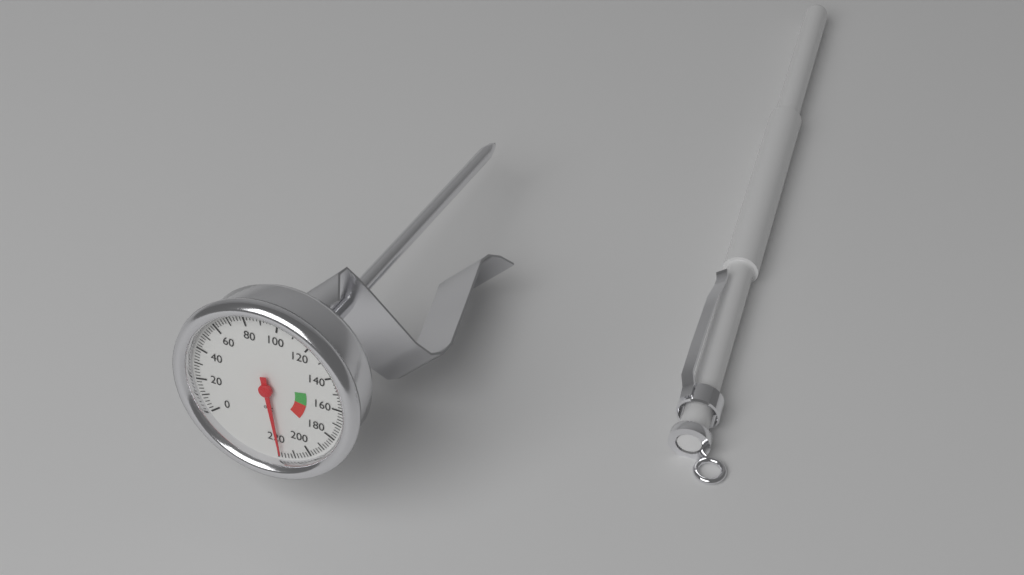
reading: 218 °F
